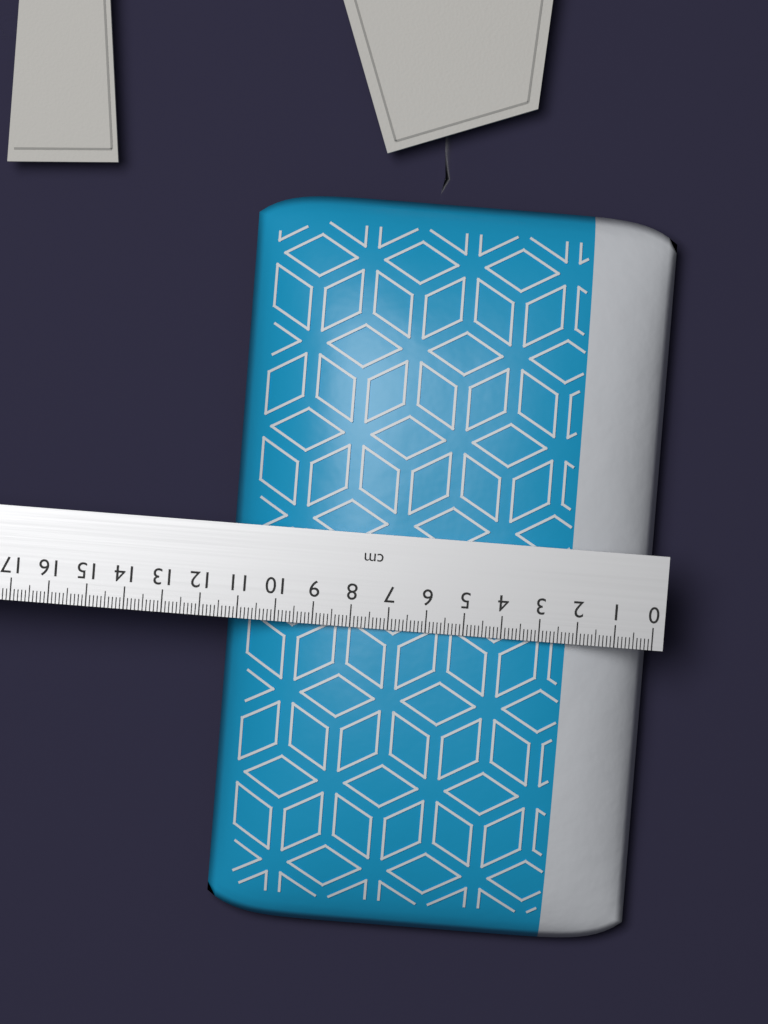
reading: 11.3 cm
